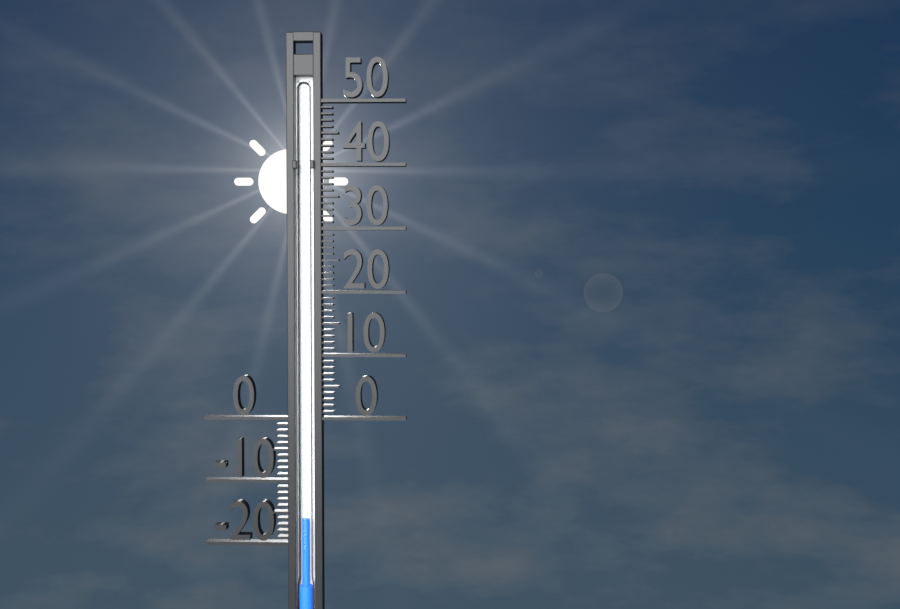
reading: -16 (no unit)
